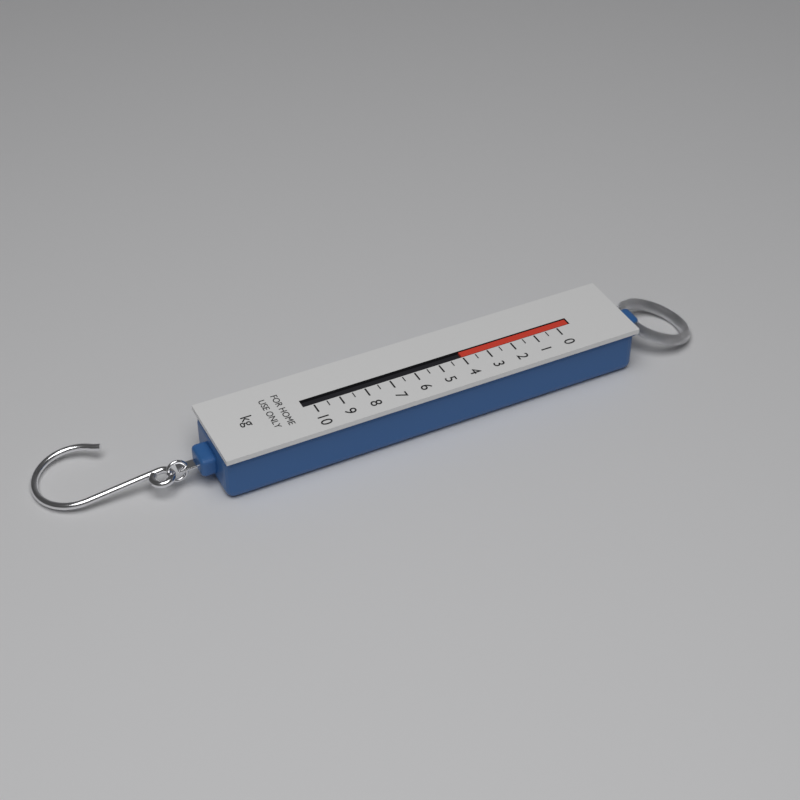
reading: 4.0 kg
